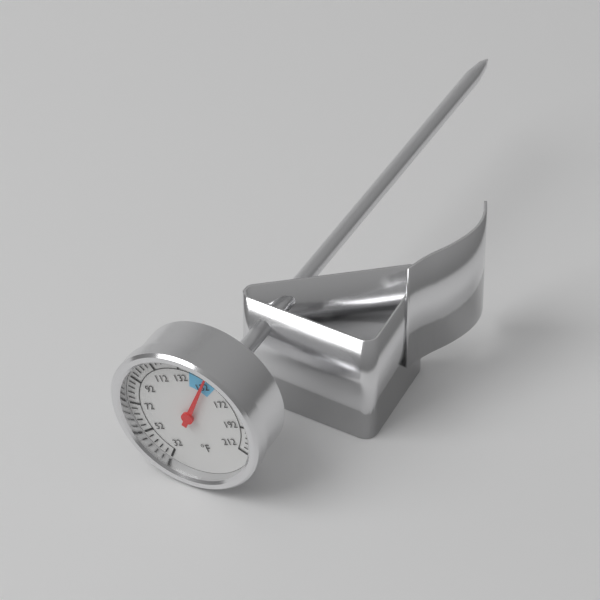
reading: 152 °F
